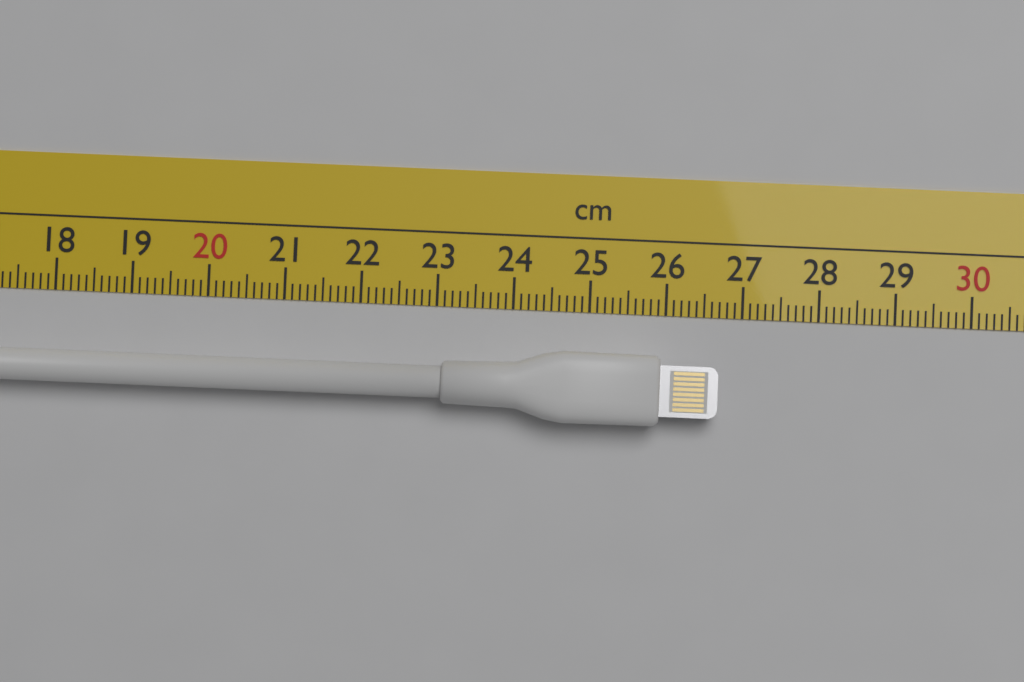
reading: 26.7 cm
